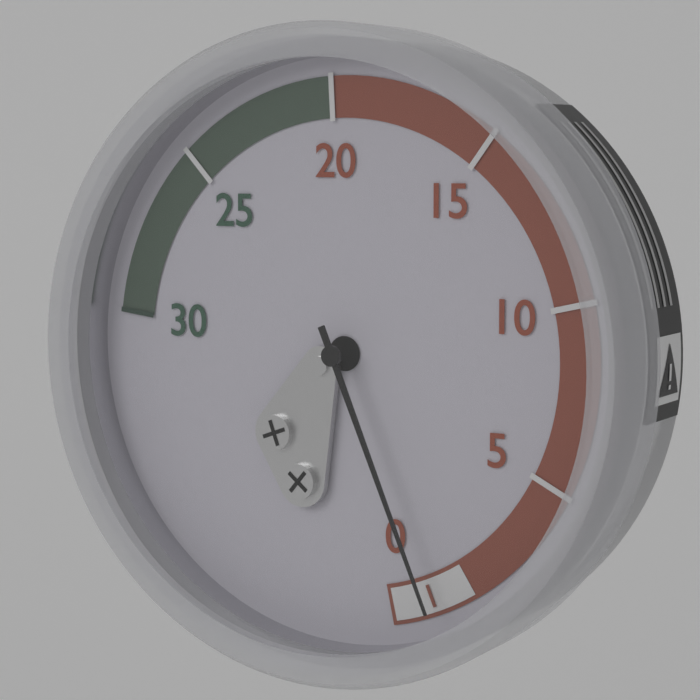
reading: 0 (no unit)
